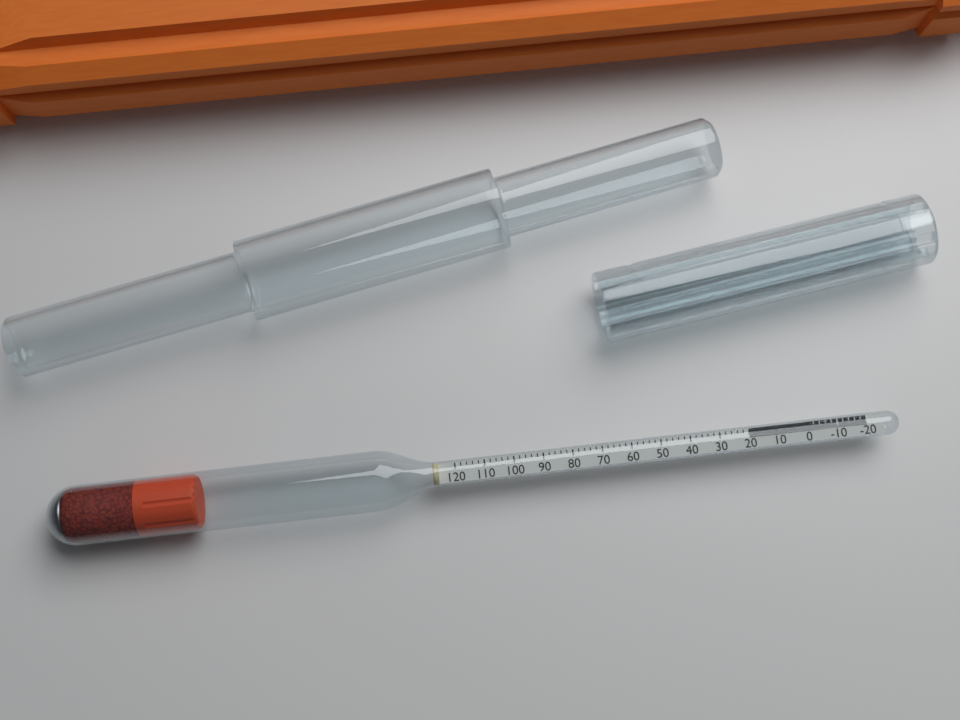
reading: 20 (no unit)
